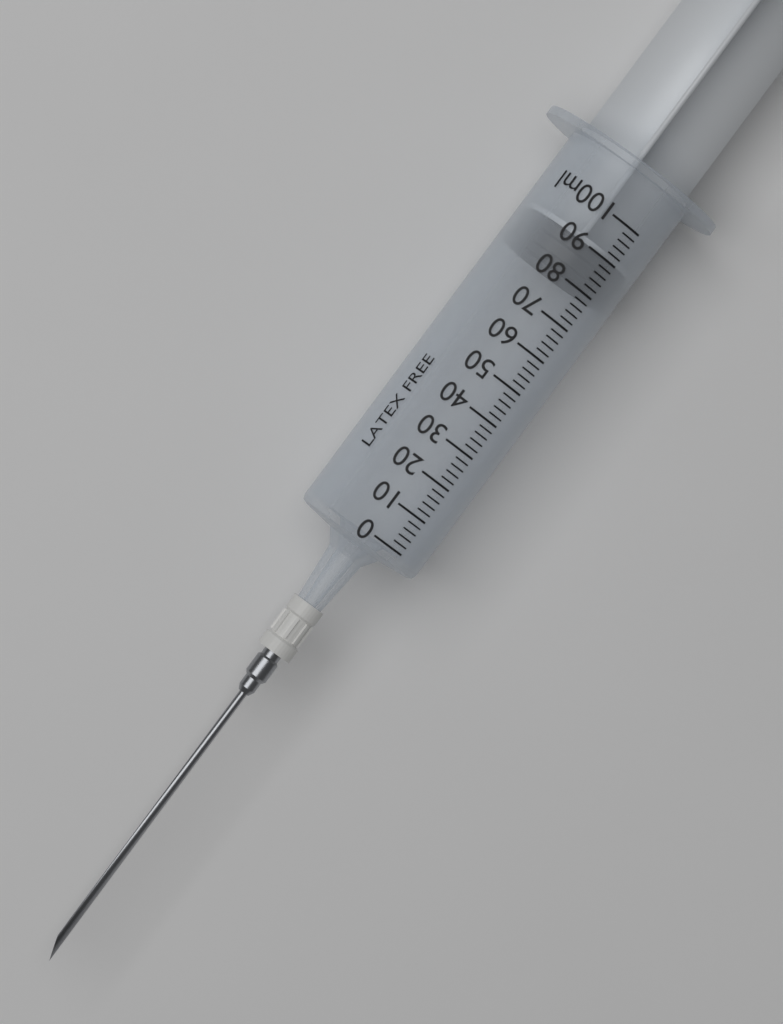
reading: 80 ml
